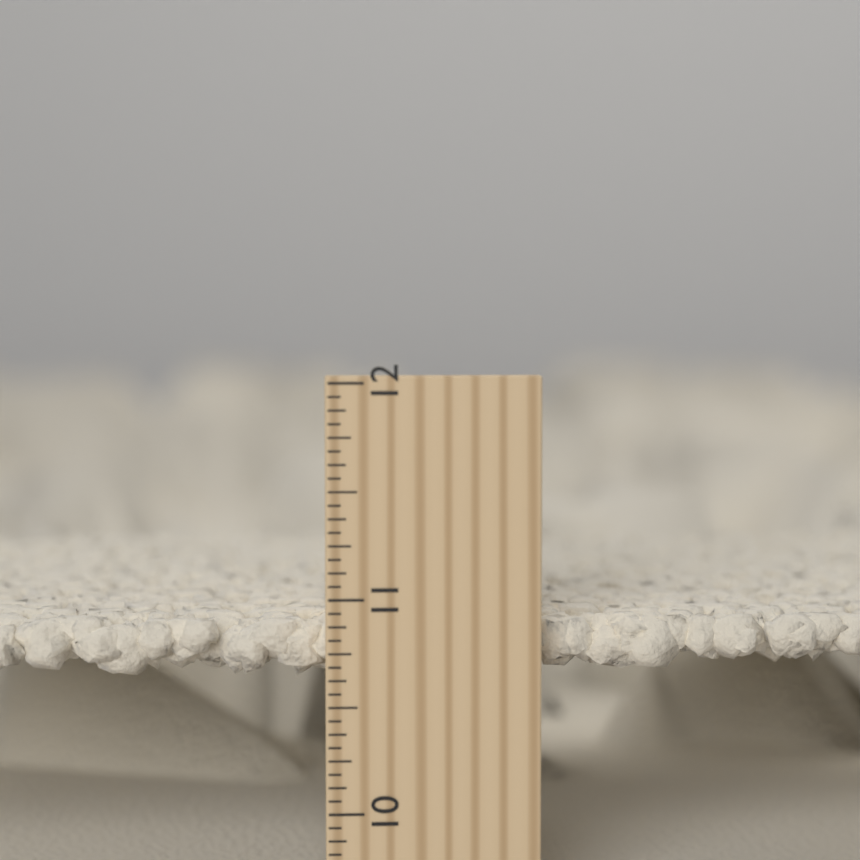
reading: 10.8750 inch
